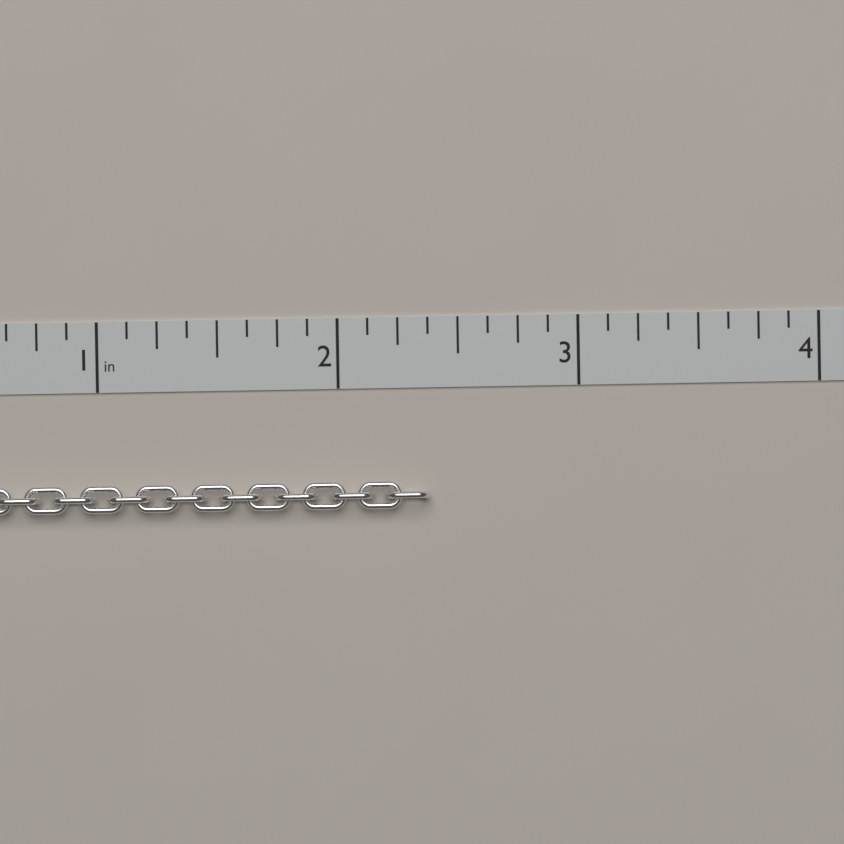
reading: 2.375 in
